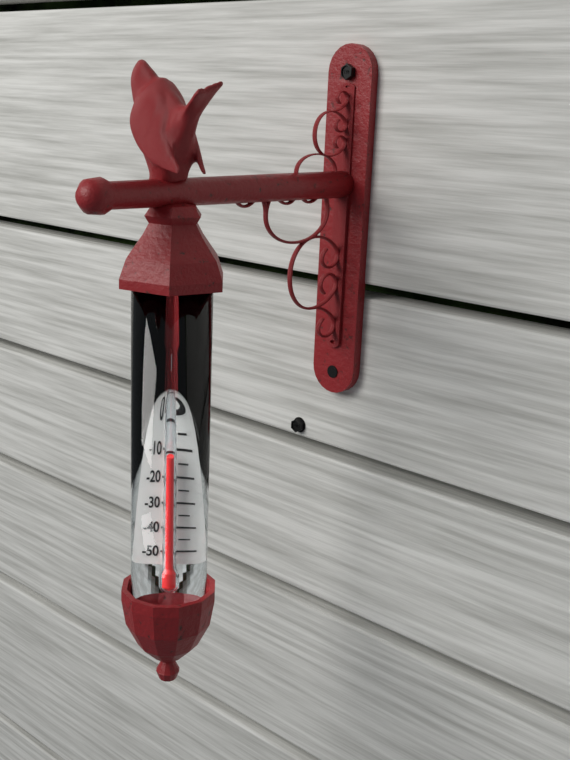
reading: -10 °C
